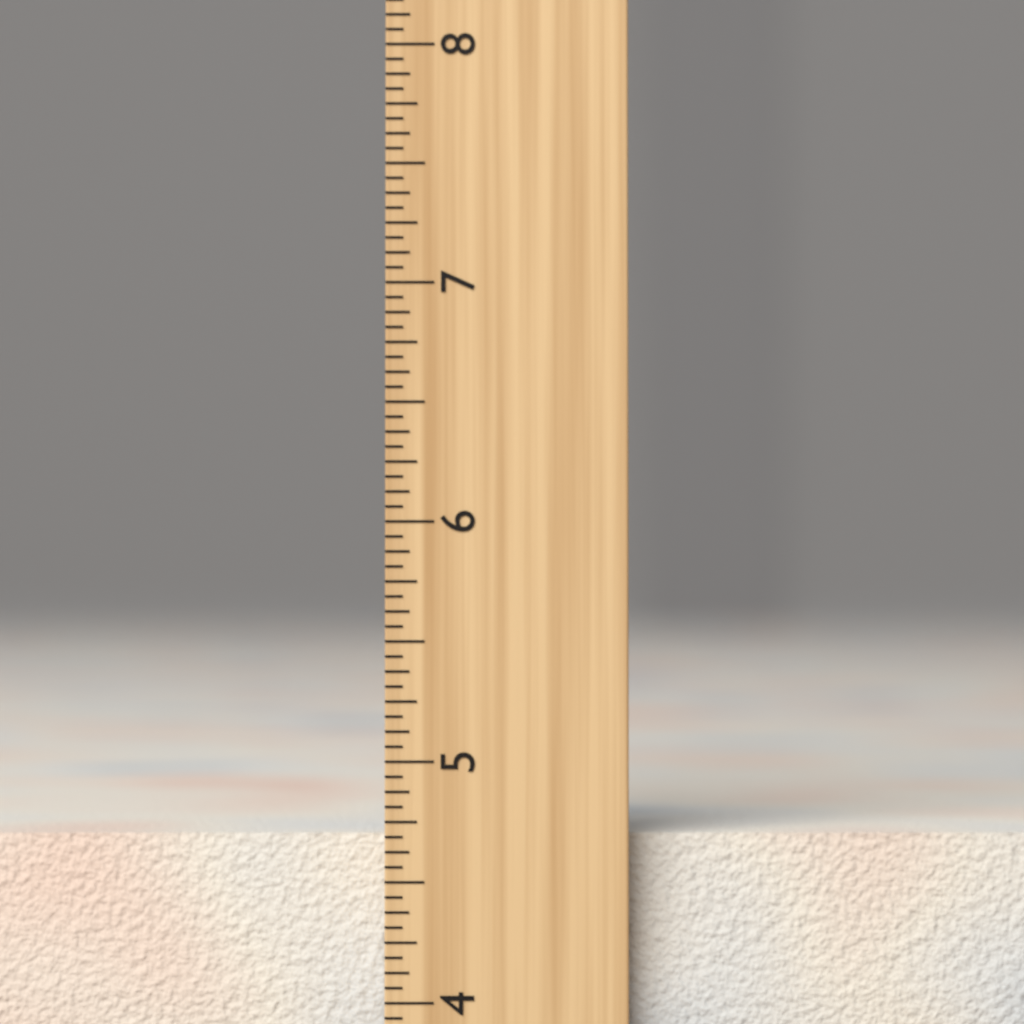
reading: 4.6875 inch
